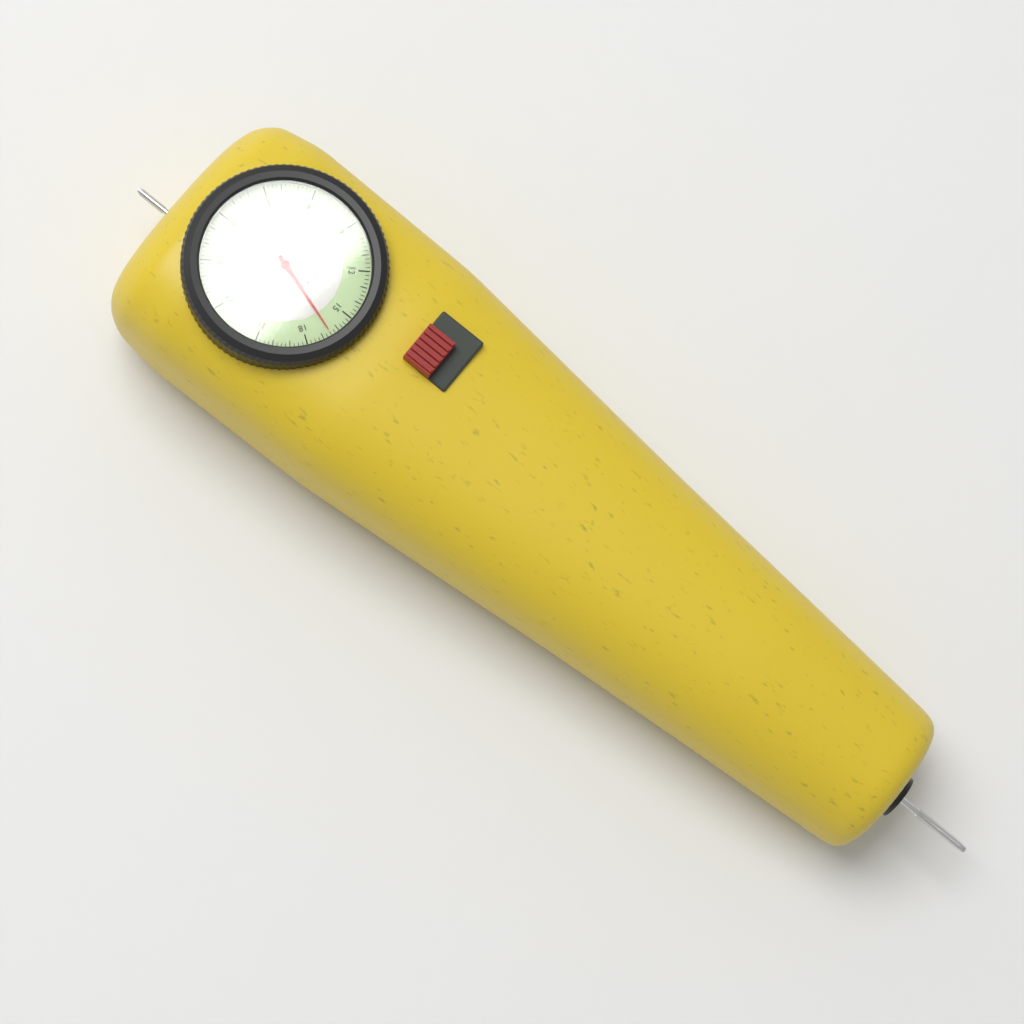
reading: 16.50 lbs
